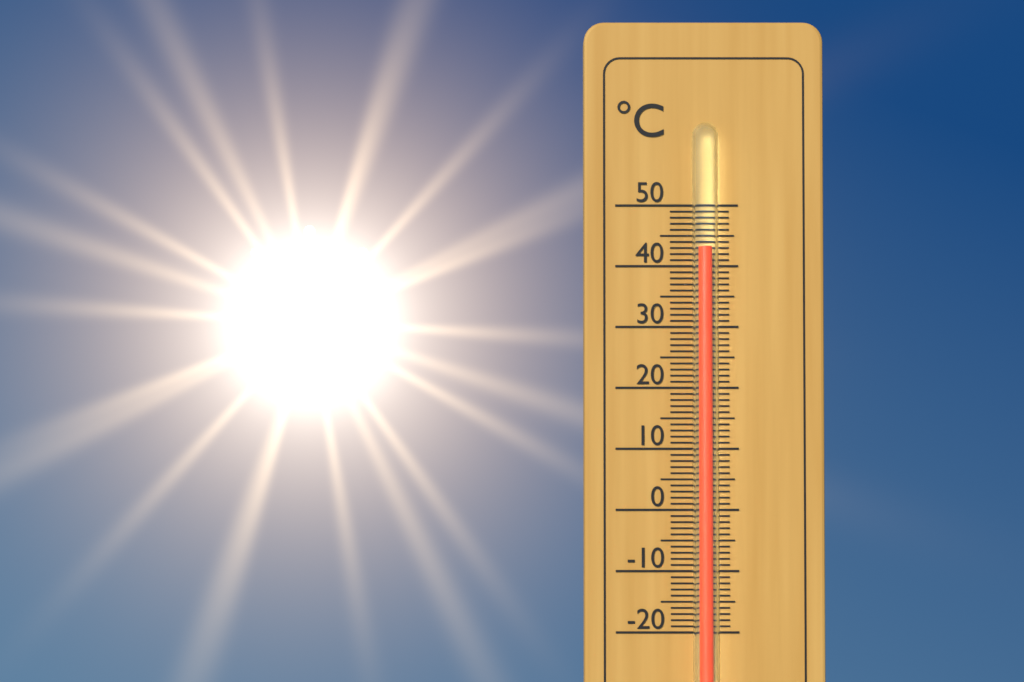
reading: 43 °C
